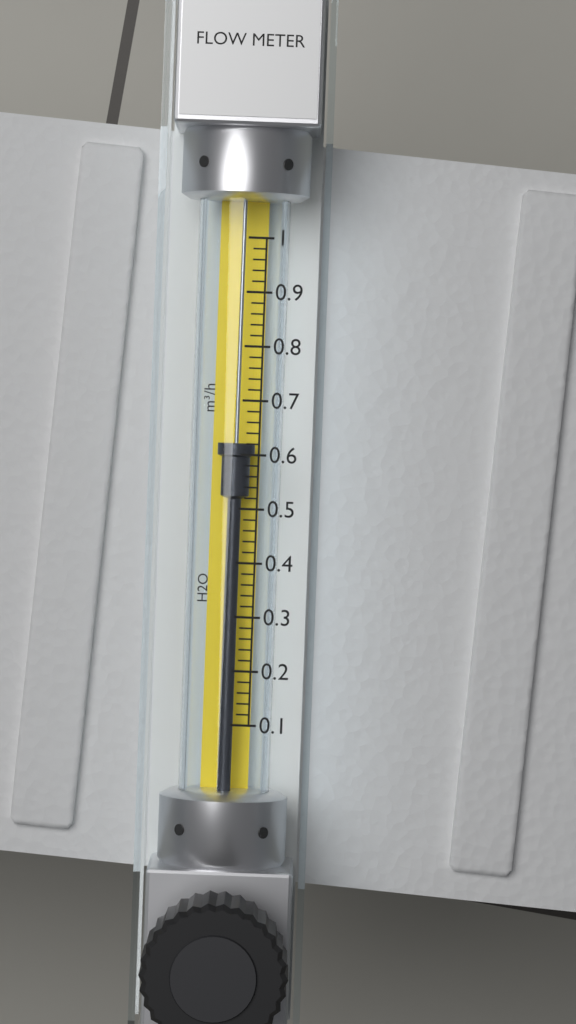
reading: 0.62 m³/h
